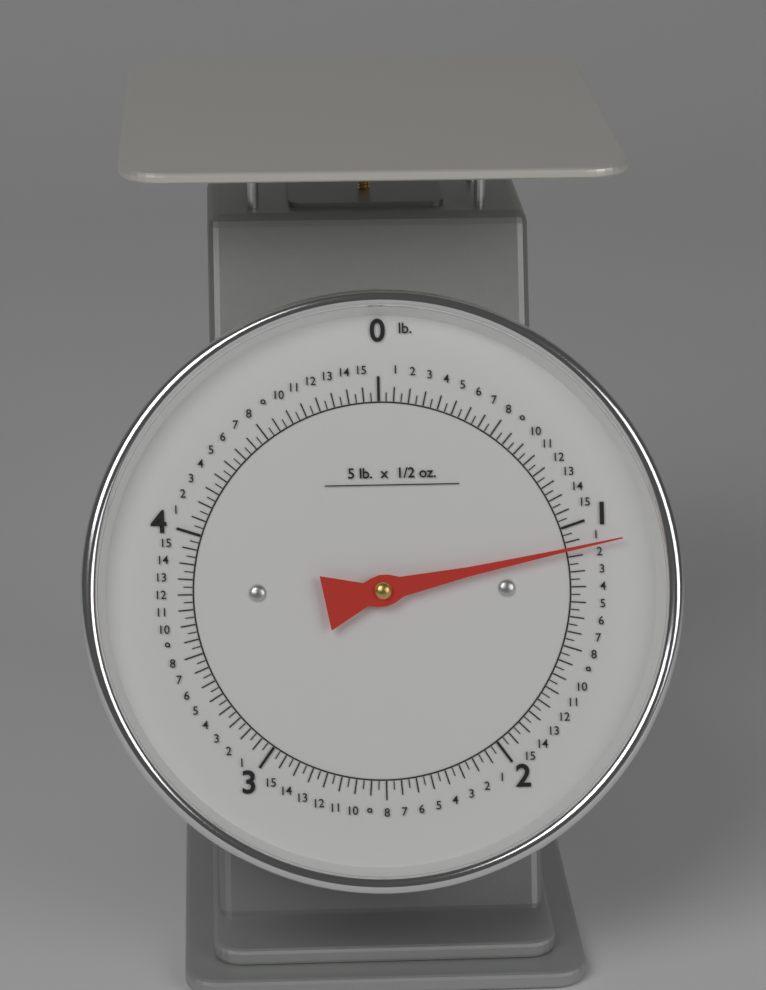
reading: 1.09375 lb
